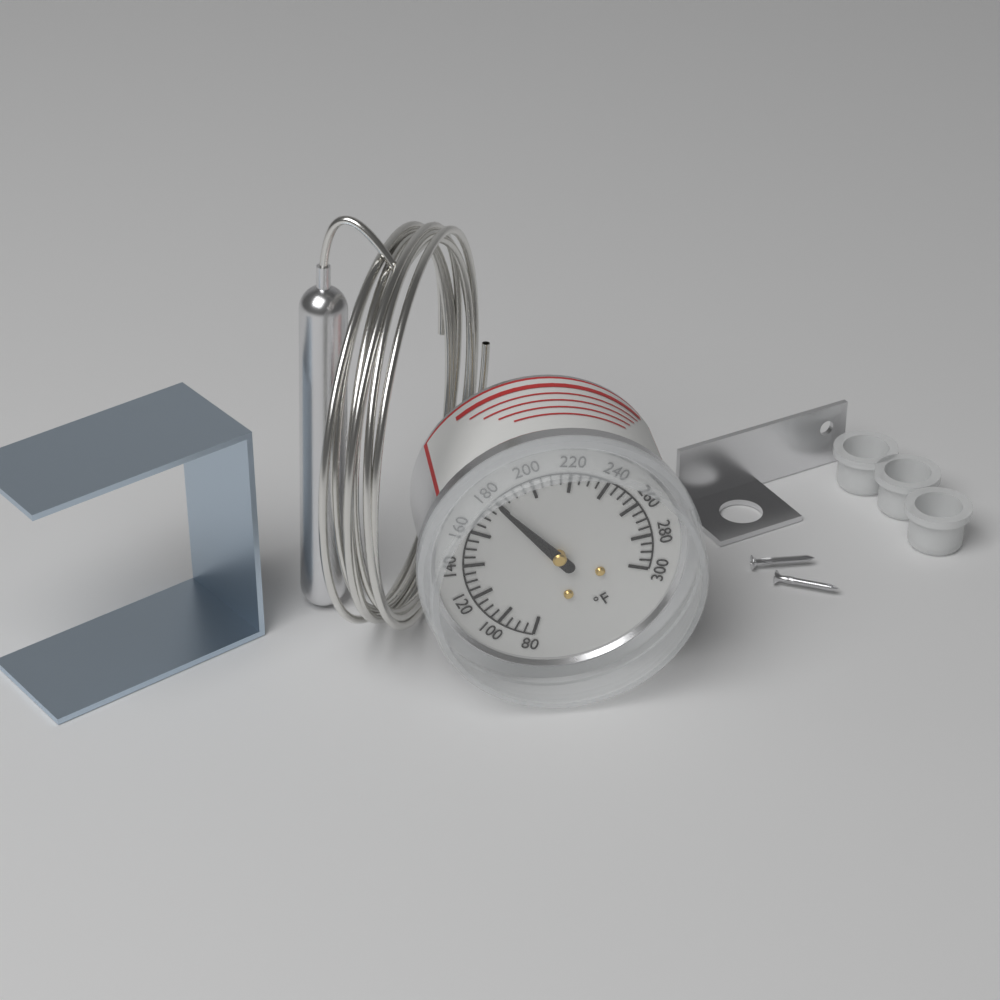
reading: 180 °F
